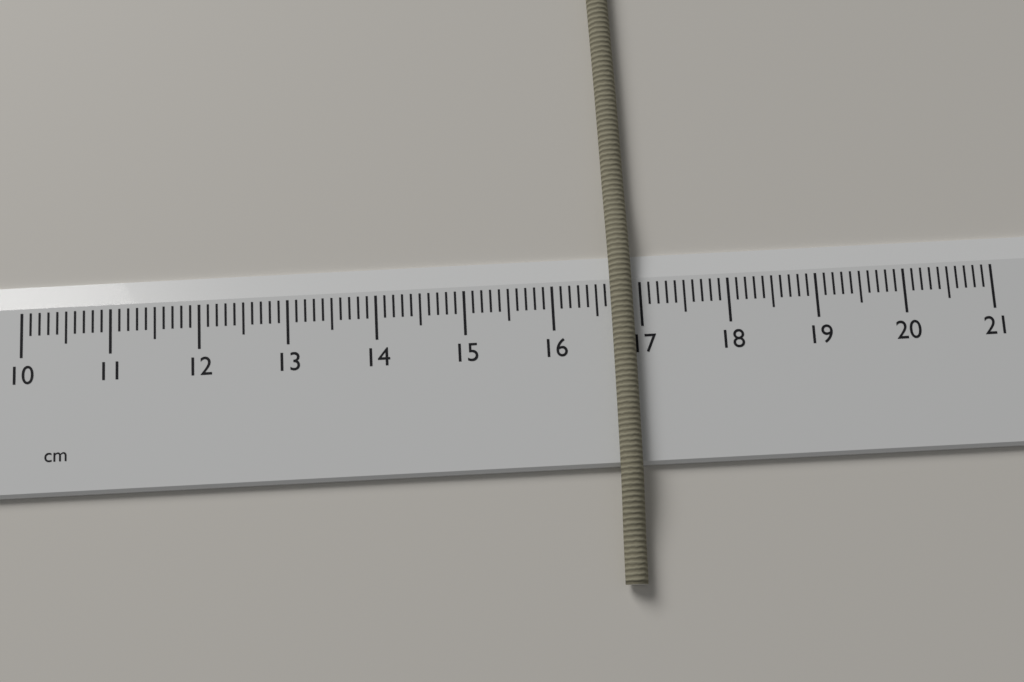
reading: 16.9 cm
